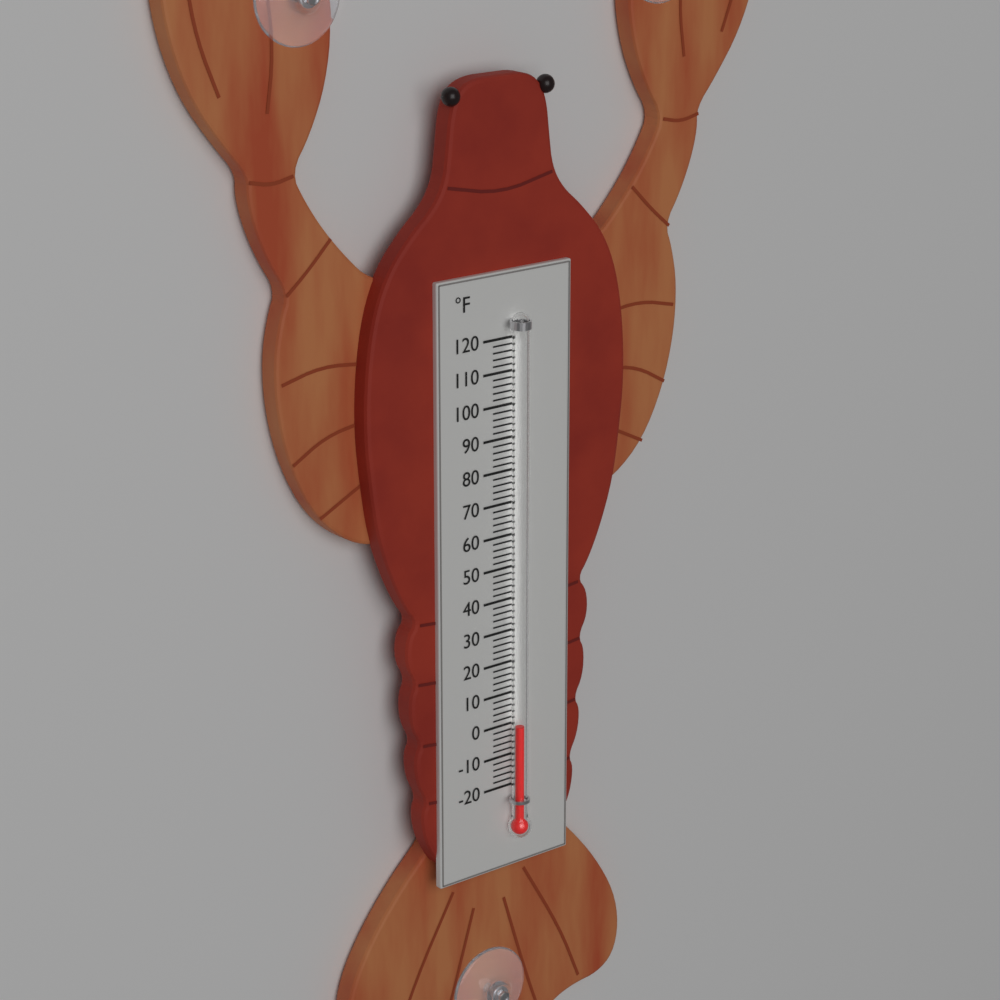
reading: 0 °F
